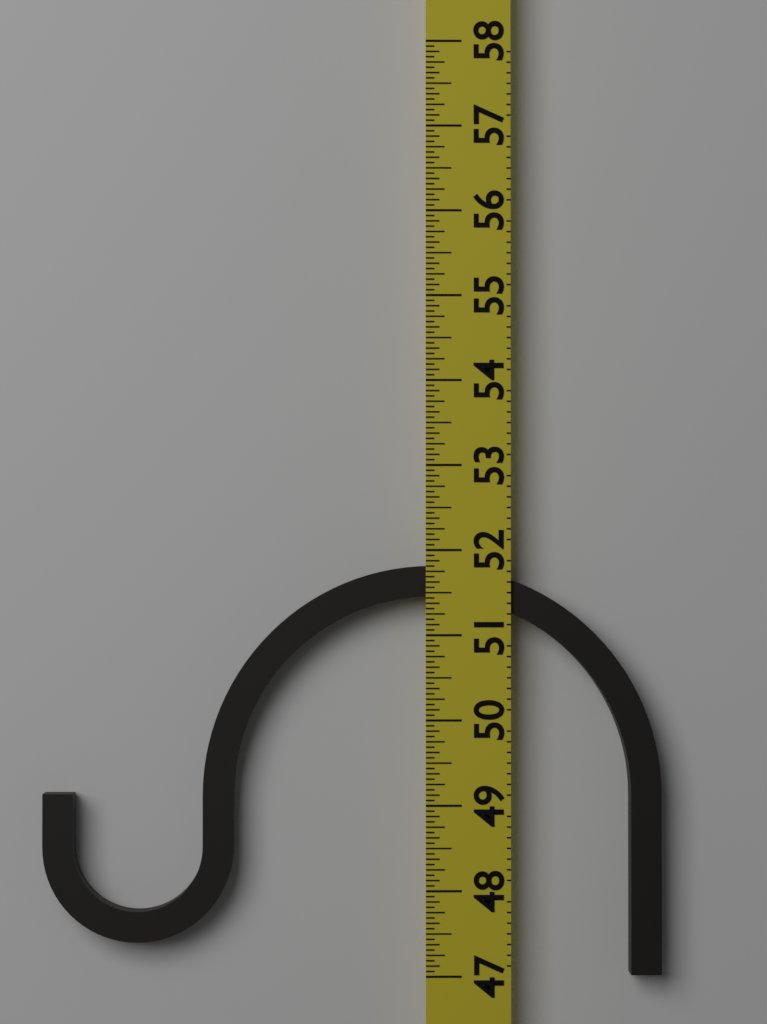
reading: 51.8125 (no unit)
